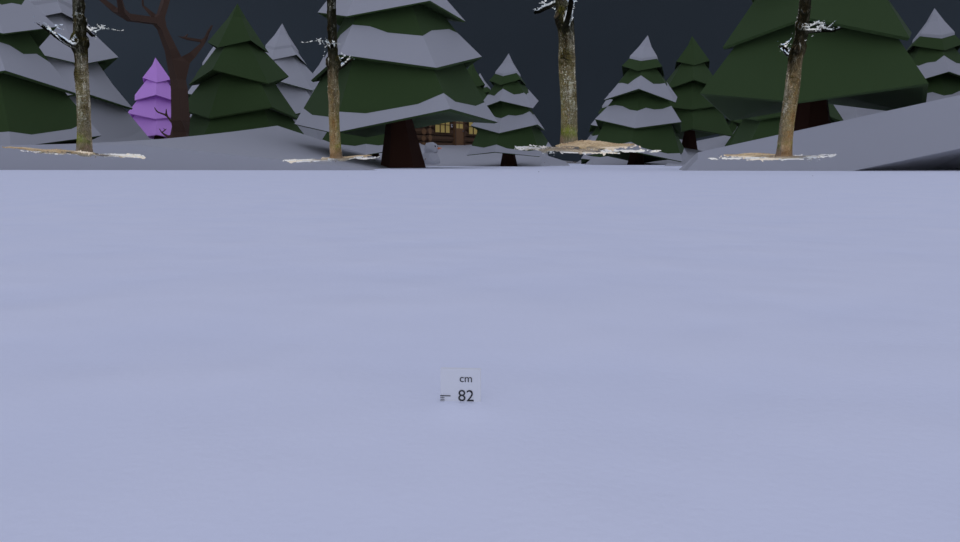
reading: 81.7 cm
